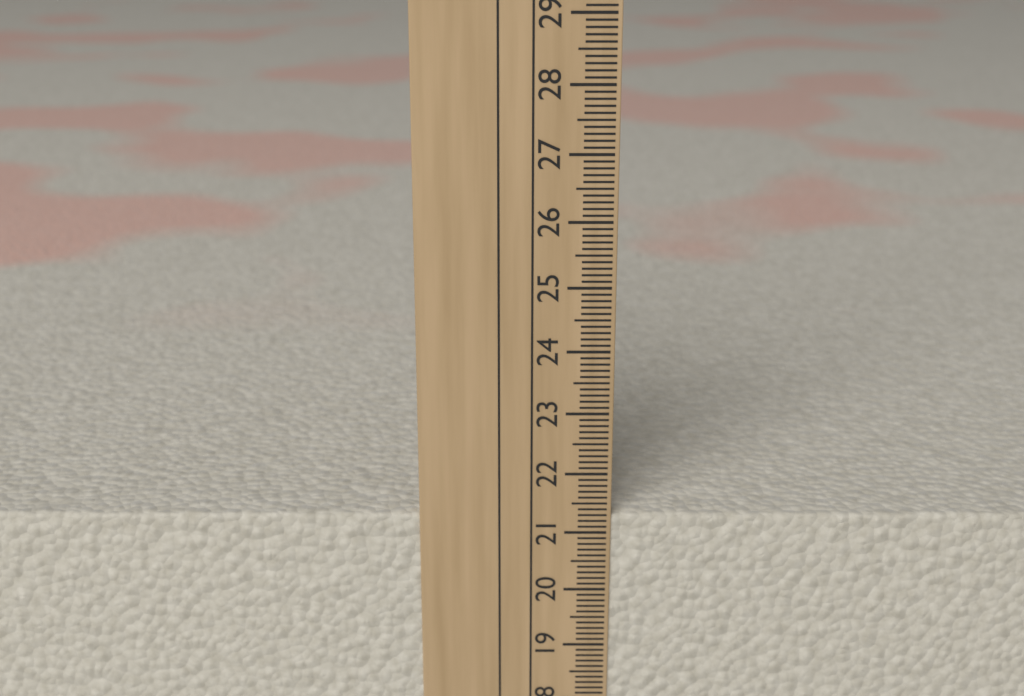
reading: 21.3 cm
